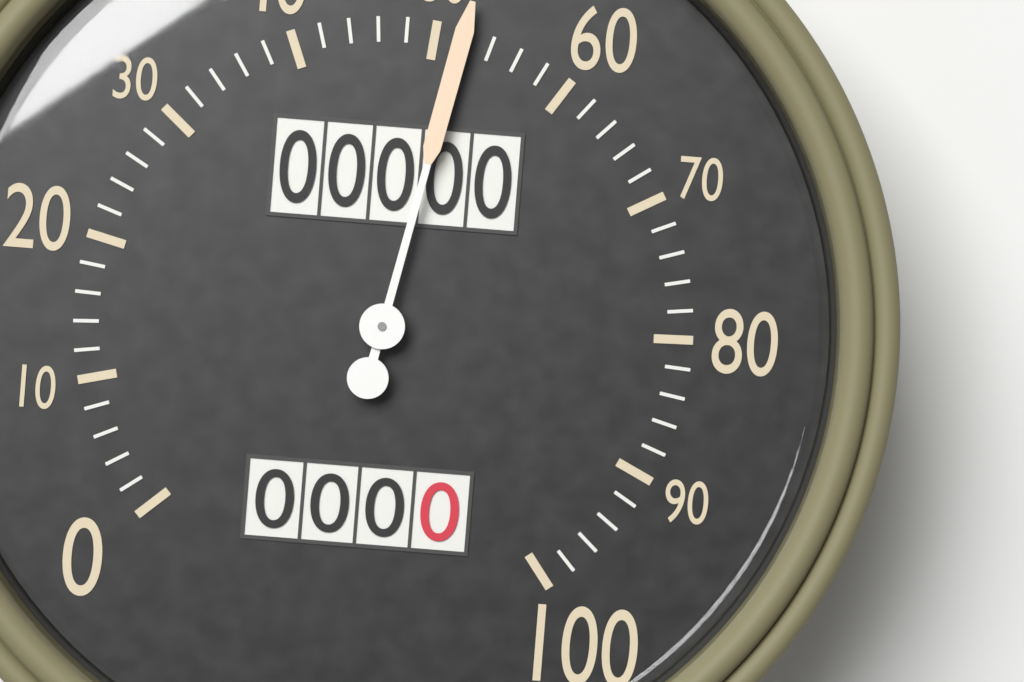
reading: 52 (no unit)
